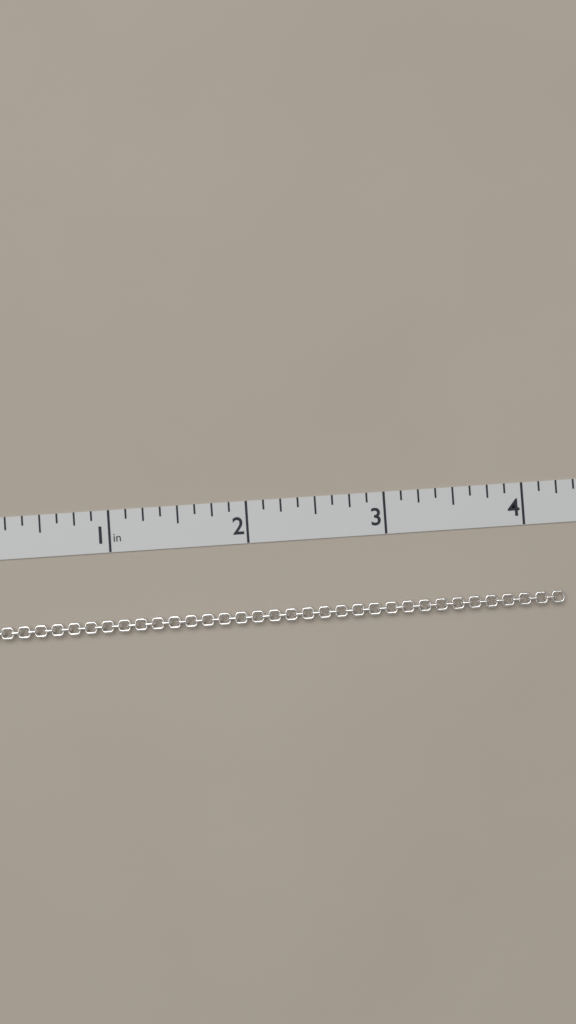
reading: 4.250 in
